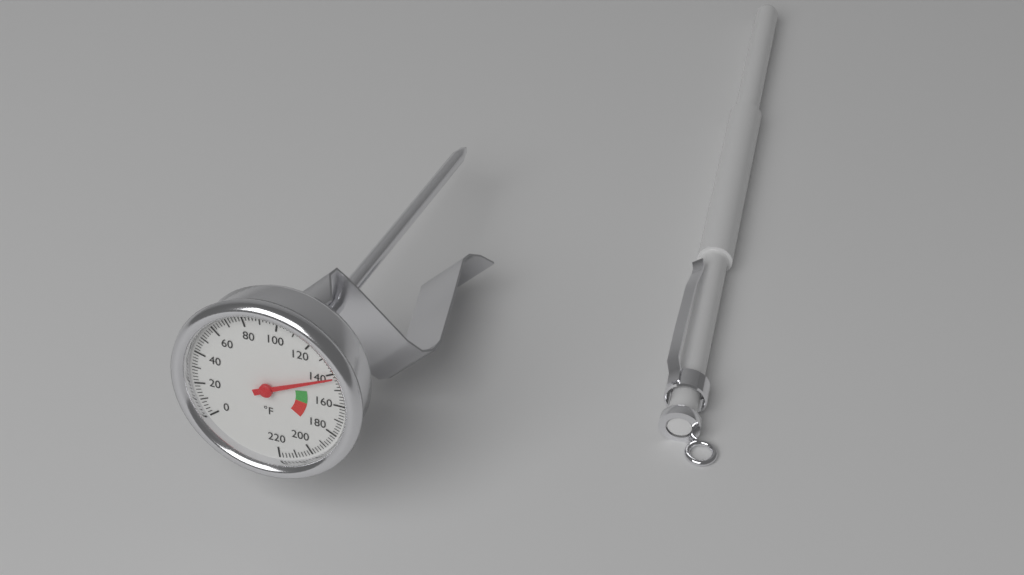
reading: 142 °F
